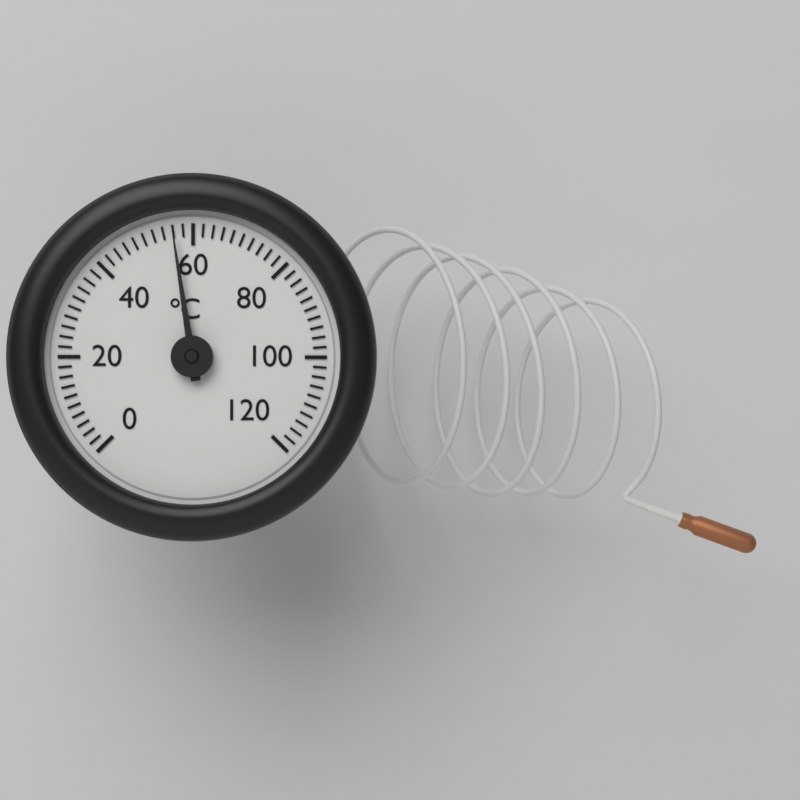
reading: 56 °C
